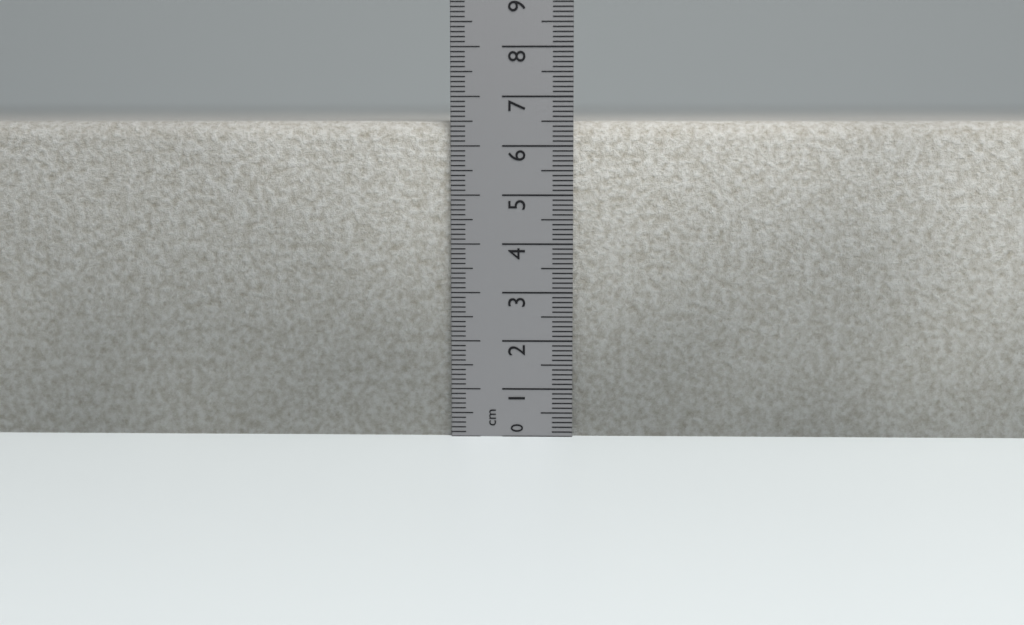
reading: 6.5 cm
